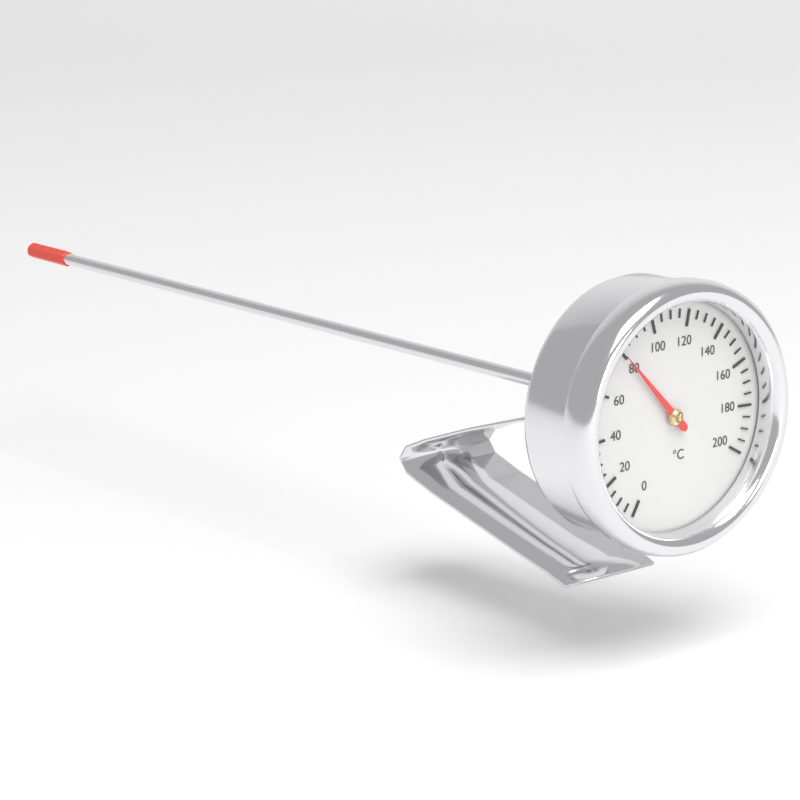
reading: 80 °C
